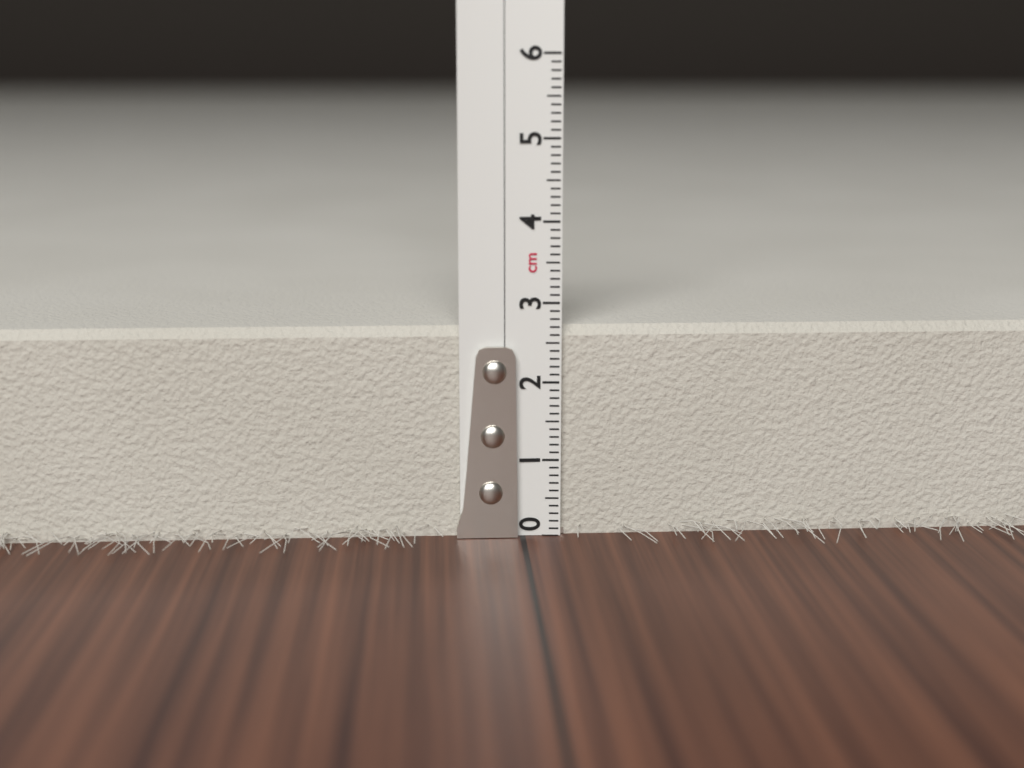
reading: 2.7 cm
